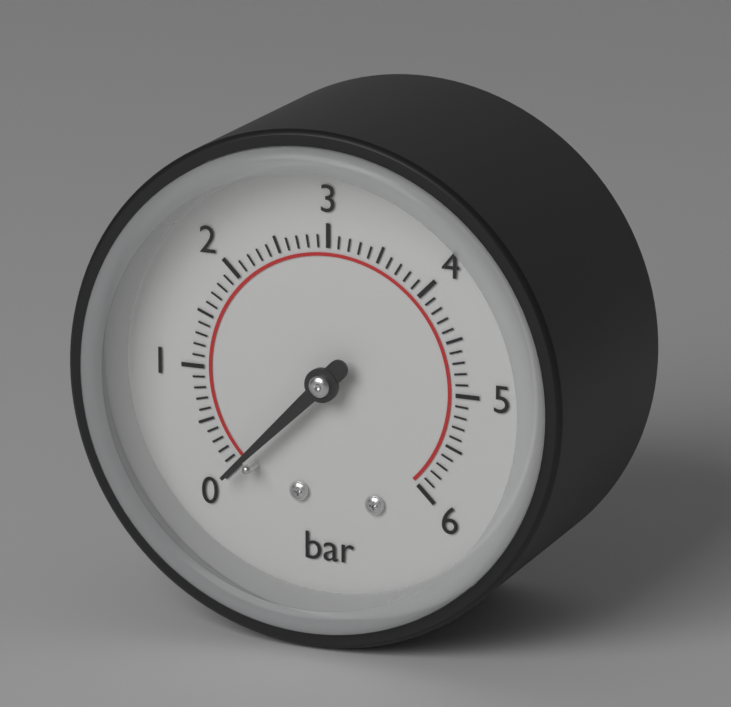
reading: 0.0 bar
